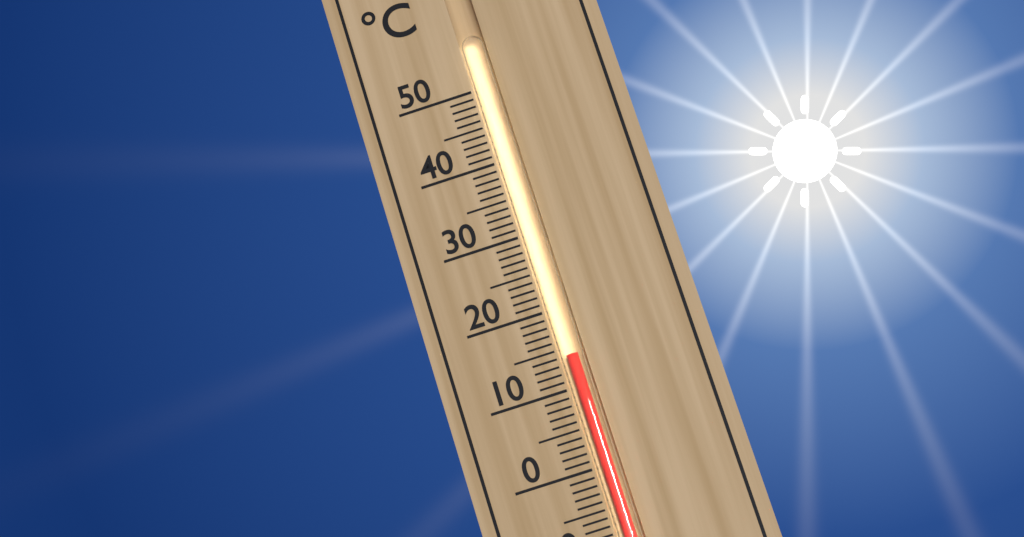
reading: 14 °C
